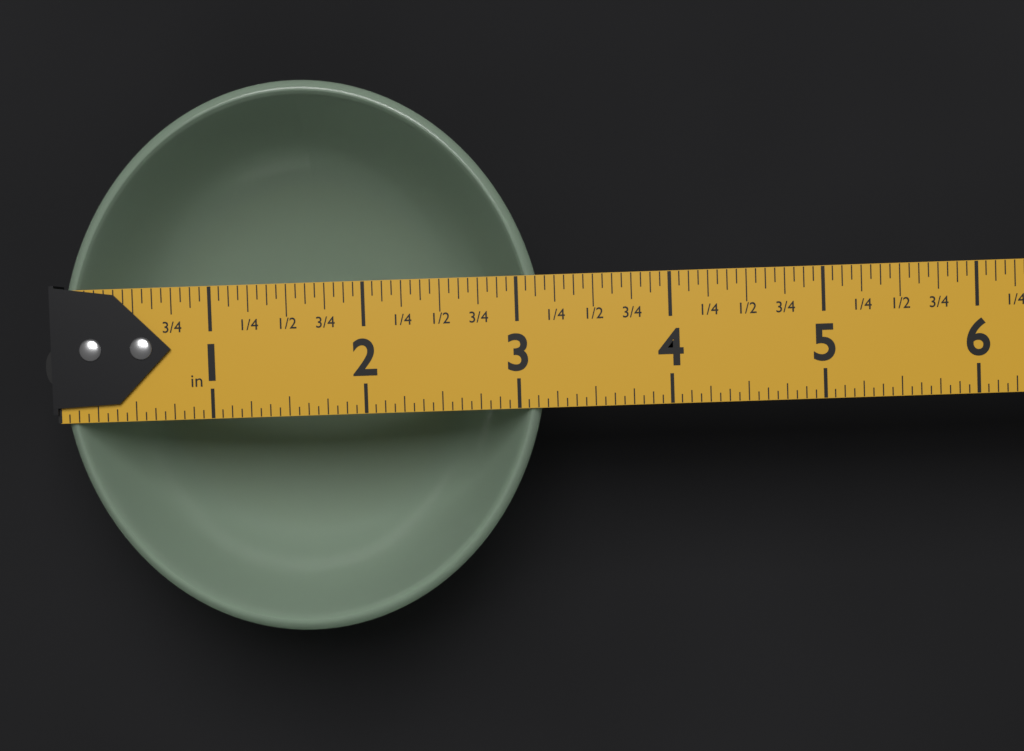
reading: 3.1875 in
